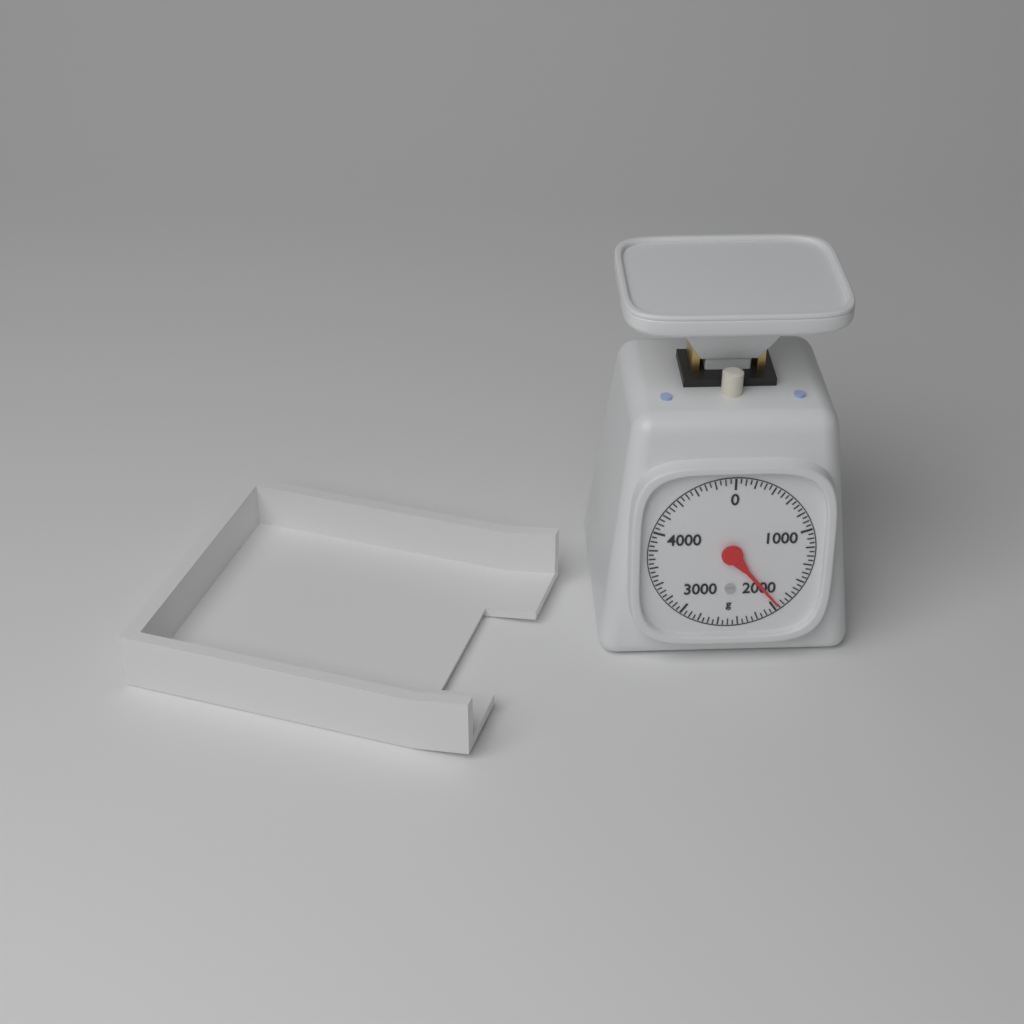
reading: 1950 g
